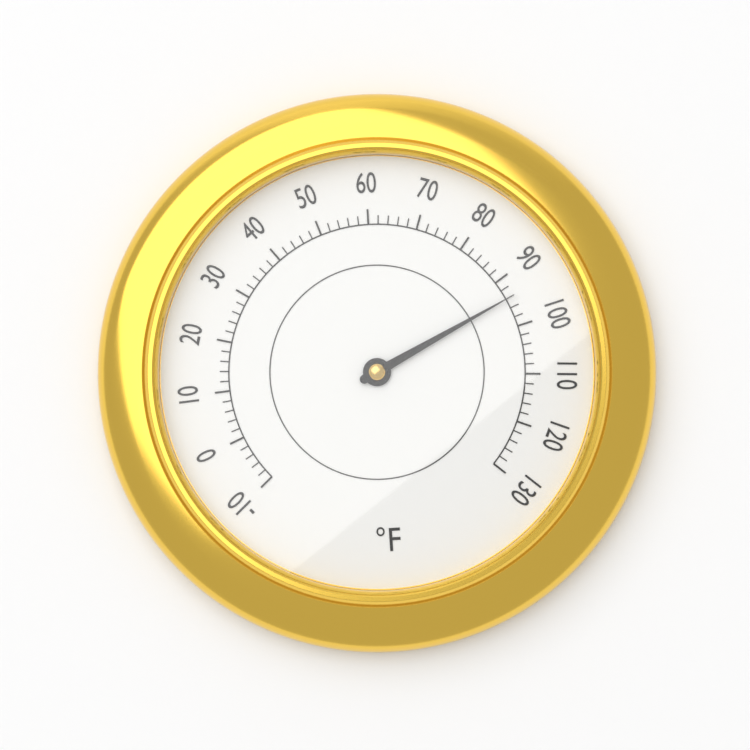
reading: 94 °F
